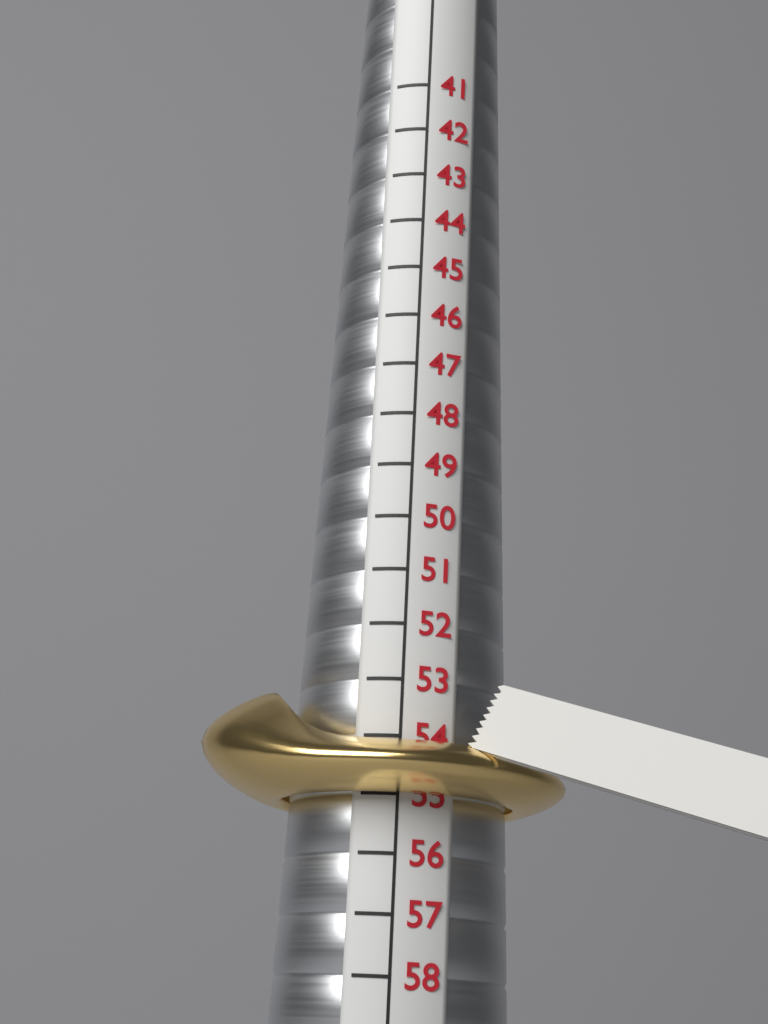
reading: 55 (no unit)
